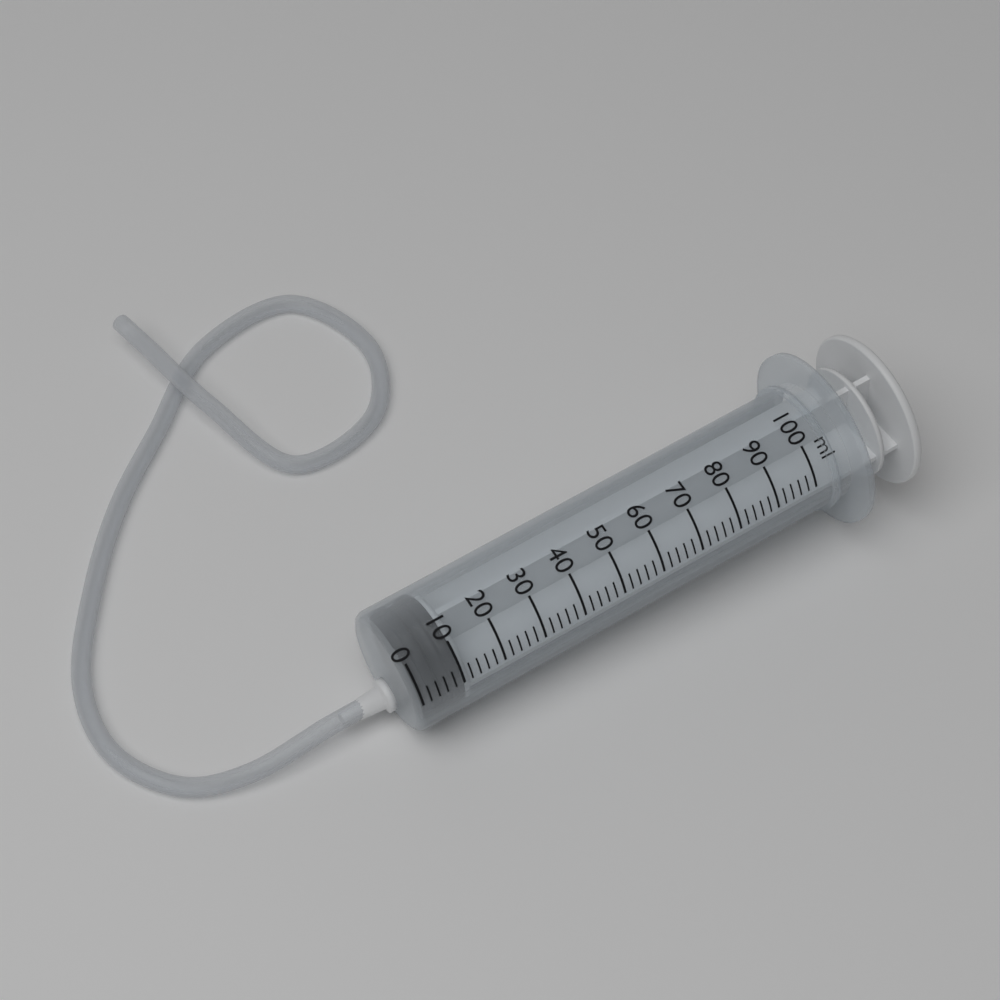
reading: 2 ml
